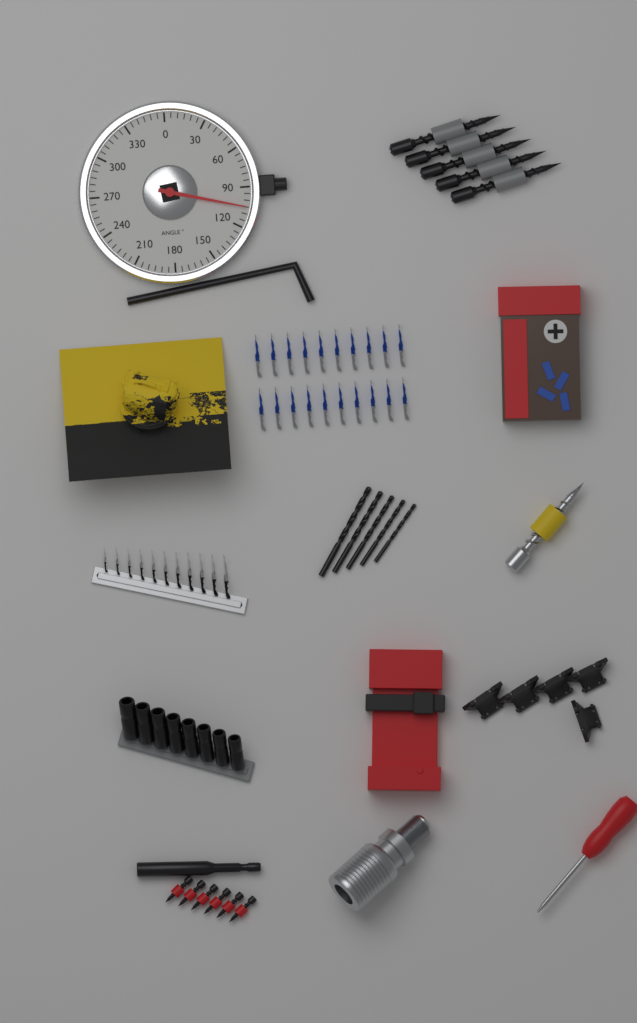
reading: 105 °
